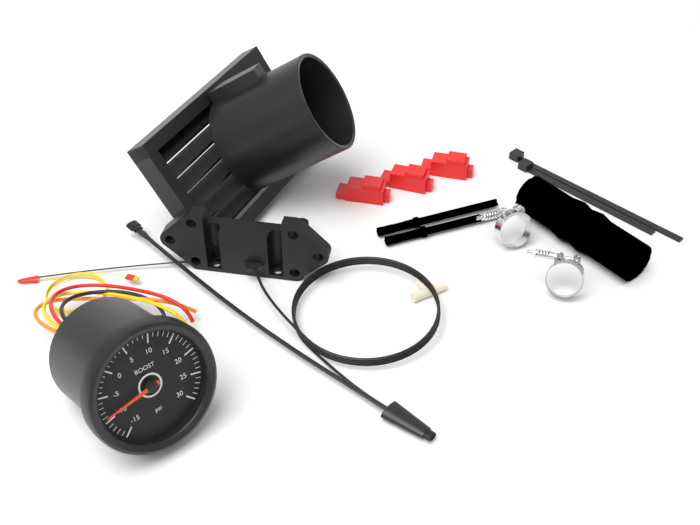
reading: -9 psi
